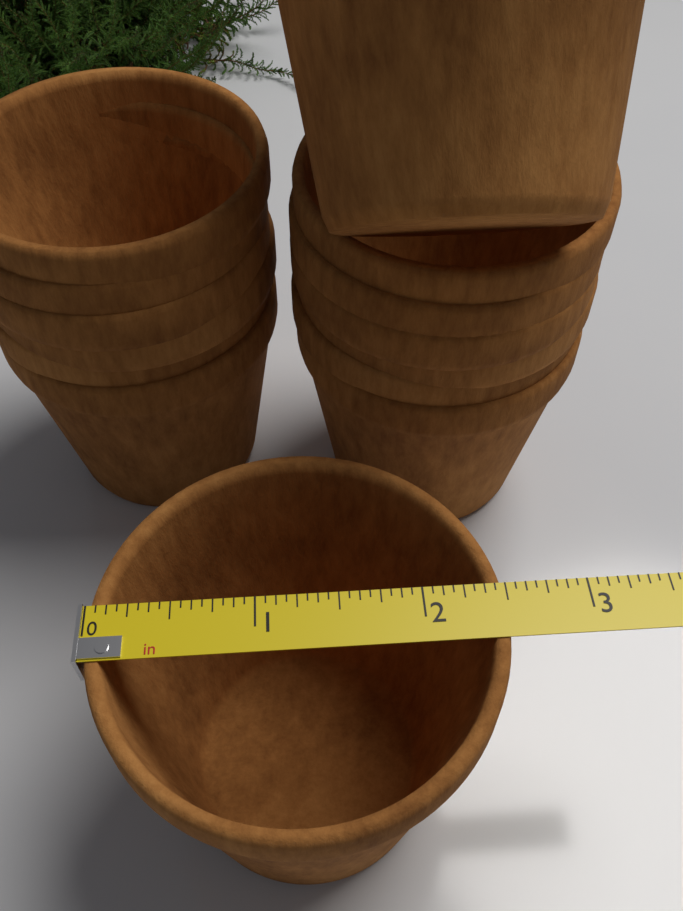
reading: 2.5000 in
